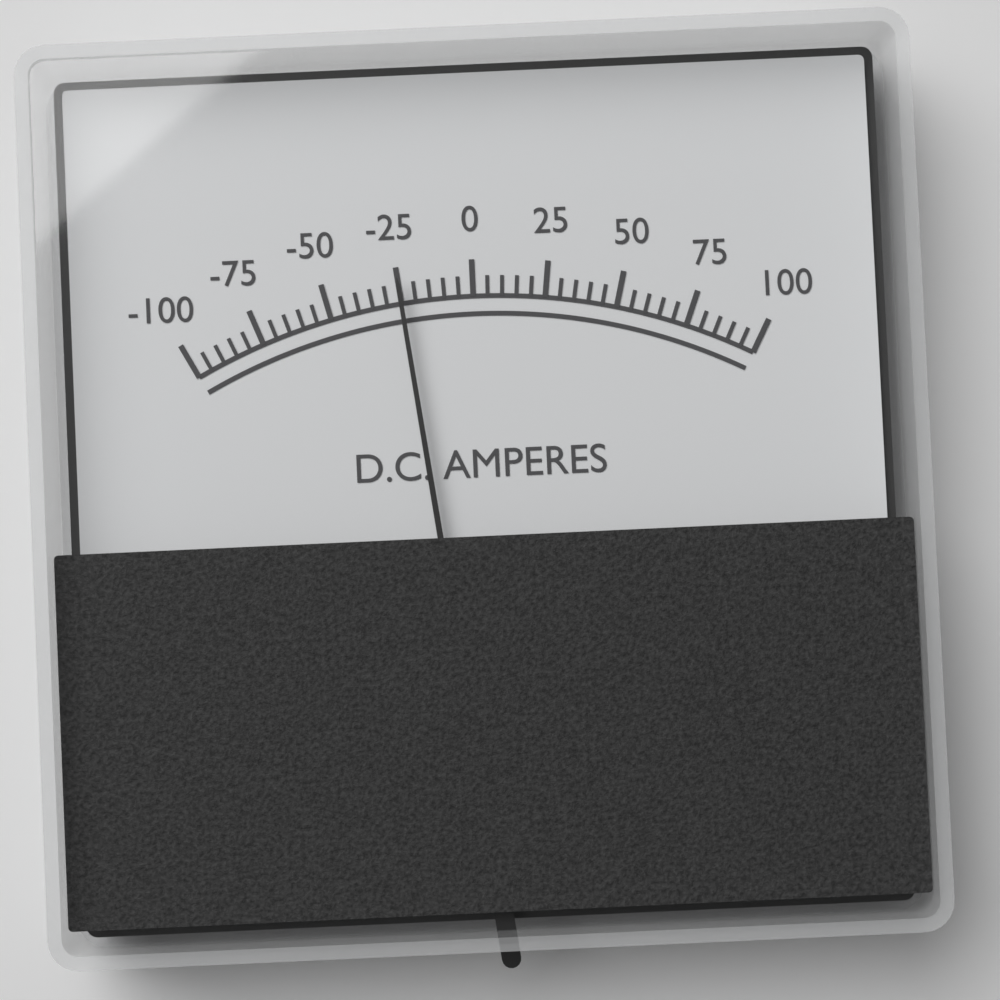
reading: -25 A
